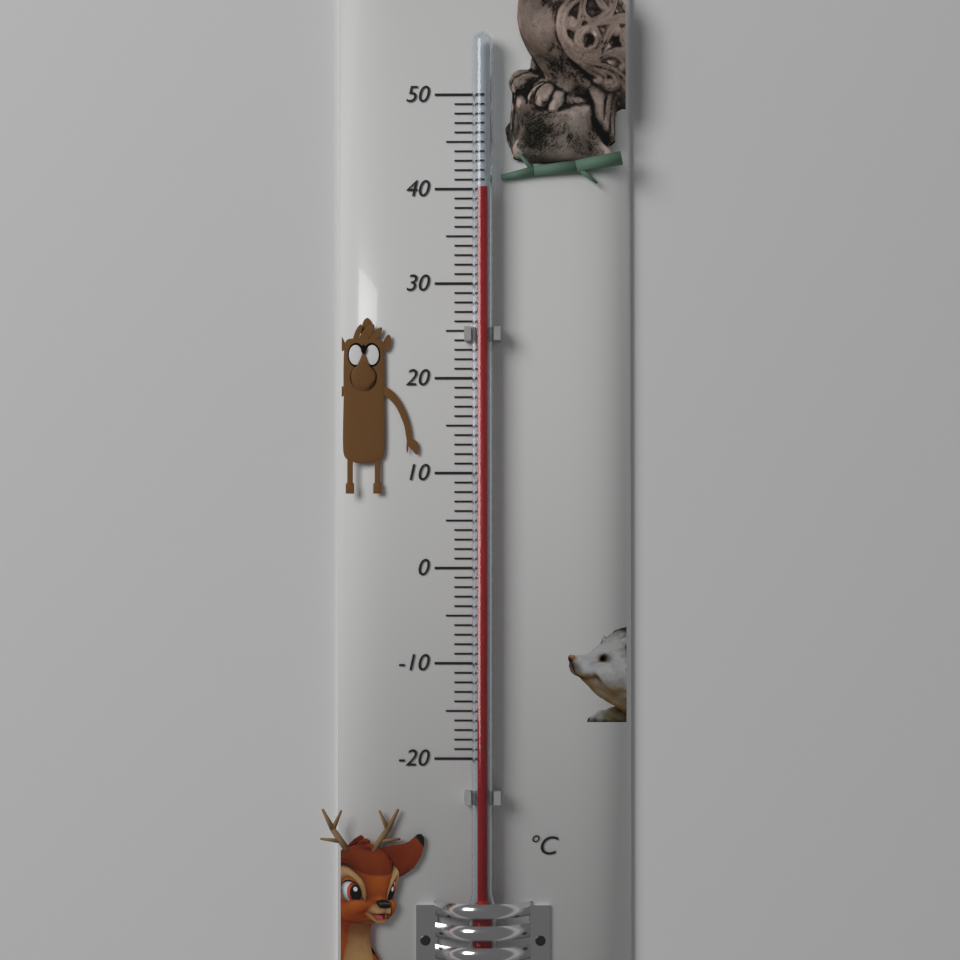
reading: 40 °C
